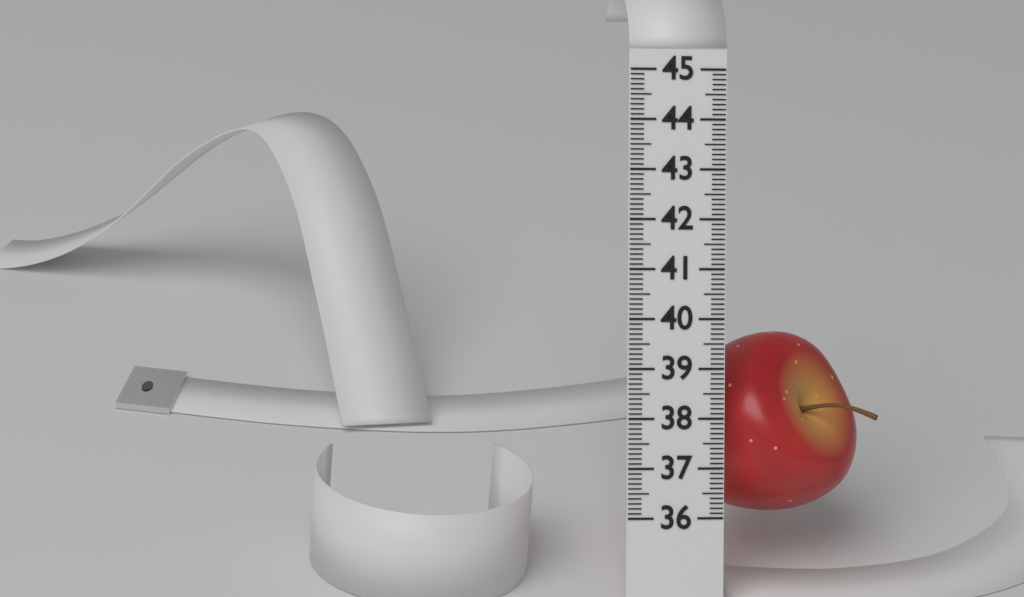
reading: 39.7 (no unit)
